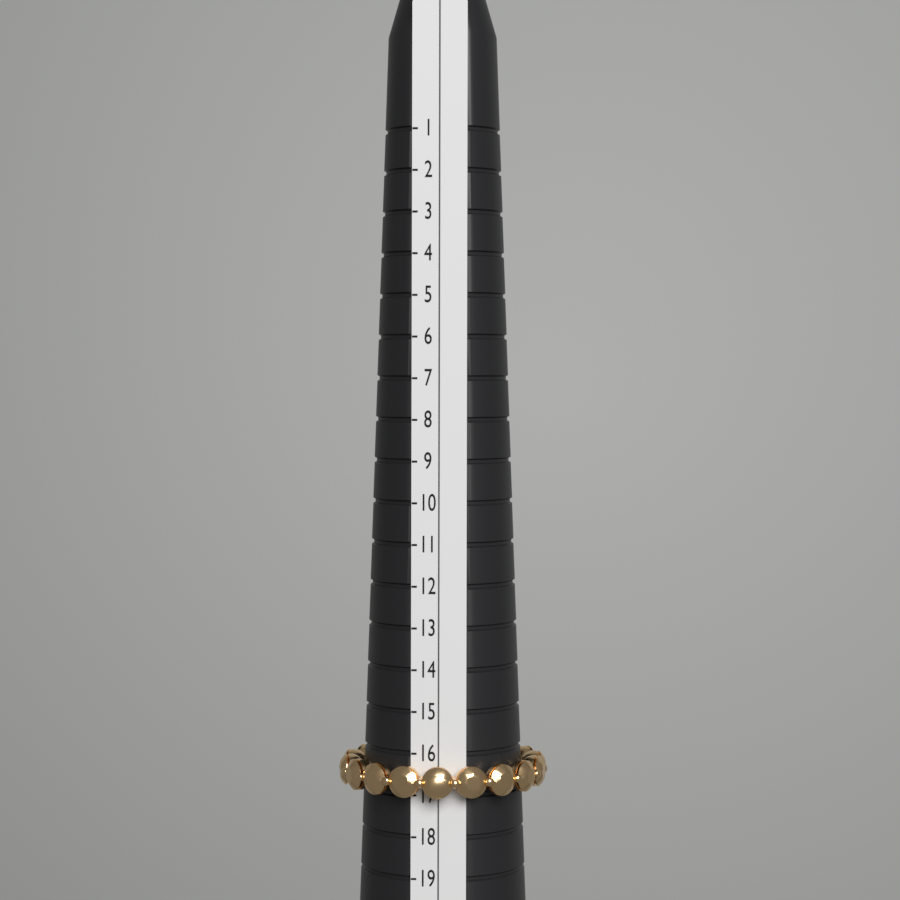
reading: 17 (no unit)
